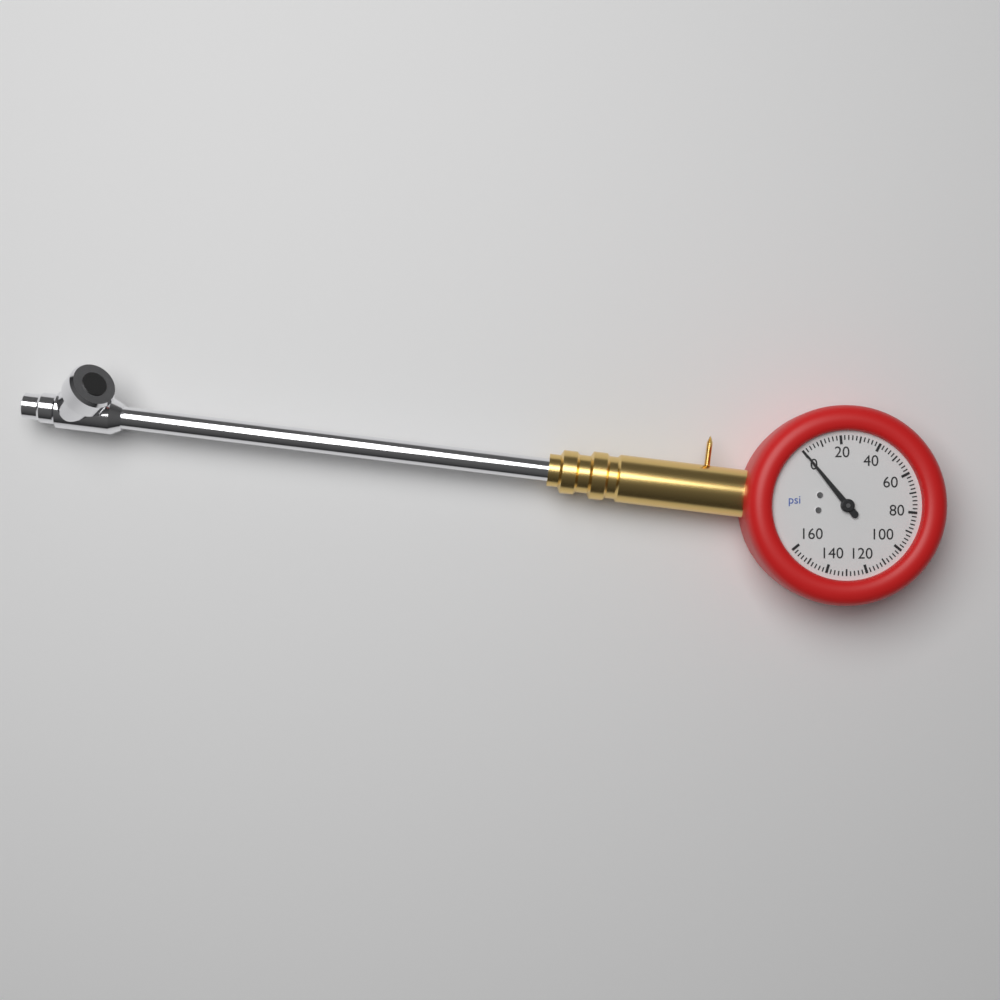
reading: 0 psi
